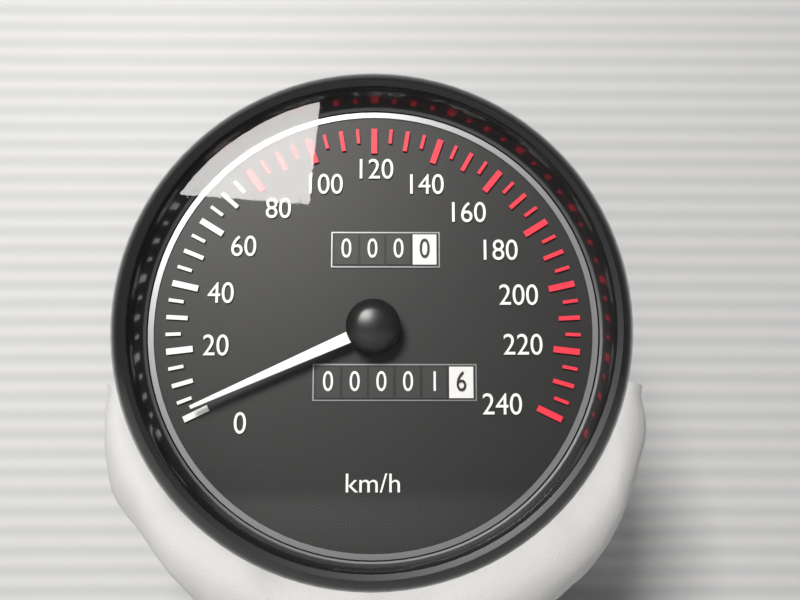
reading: 2 km/h
